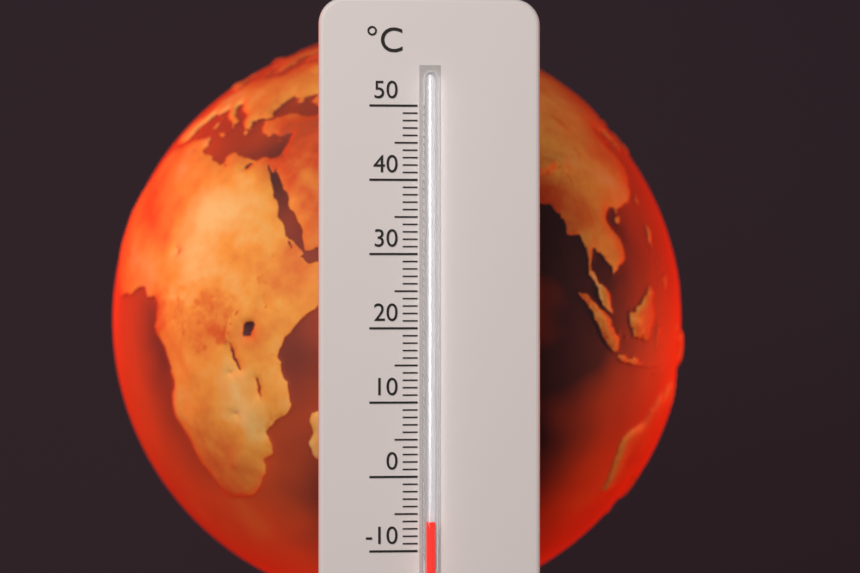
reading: -6 °C
